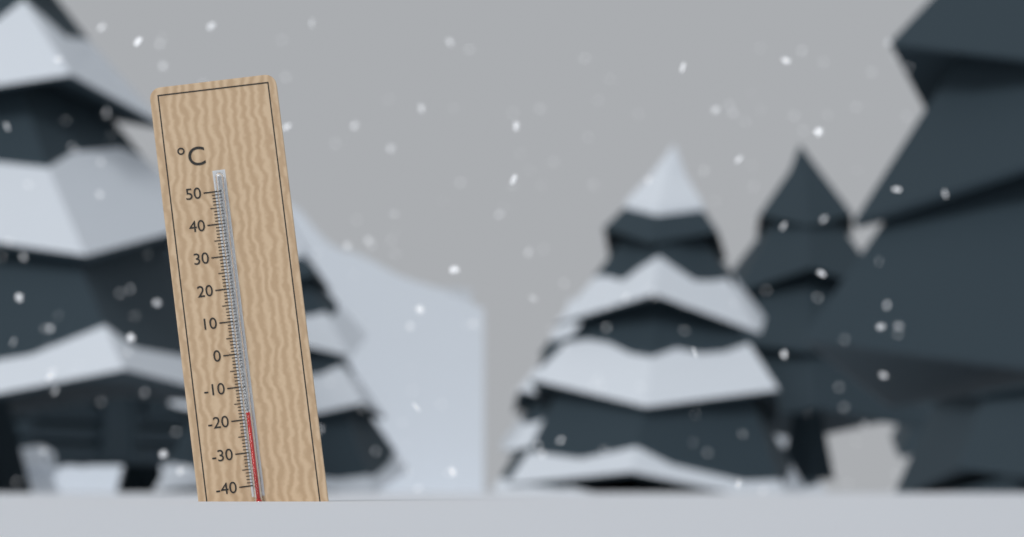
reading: -18 °C
